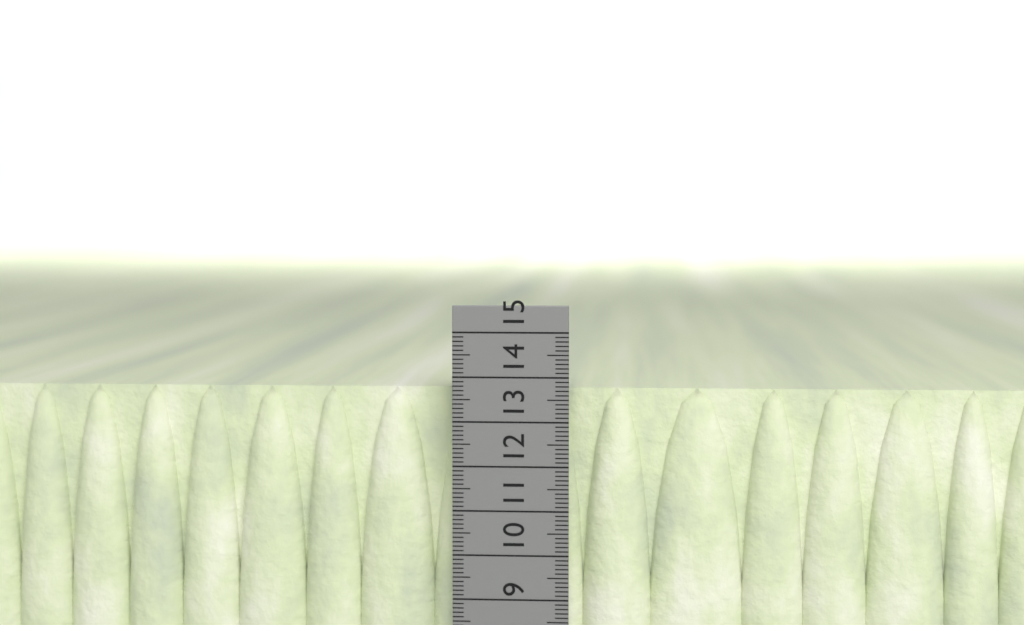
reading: 13.7 cm
